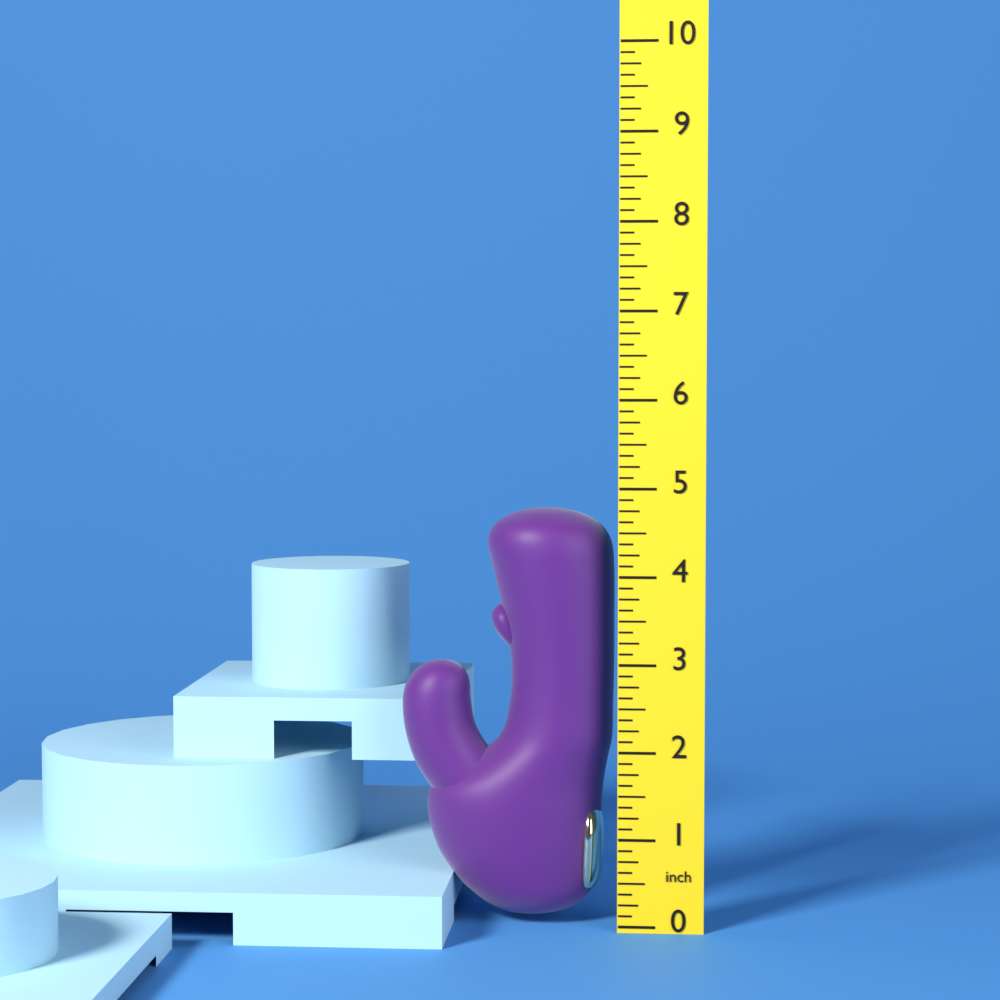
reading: 4.750 inch
